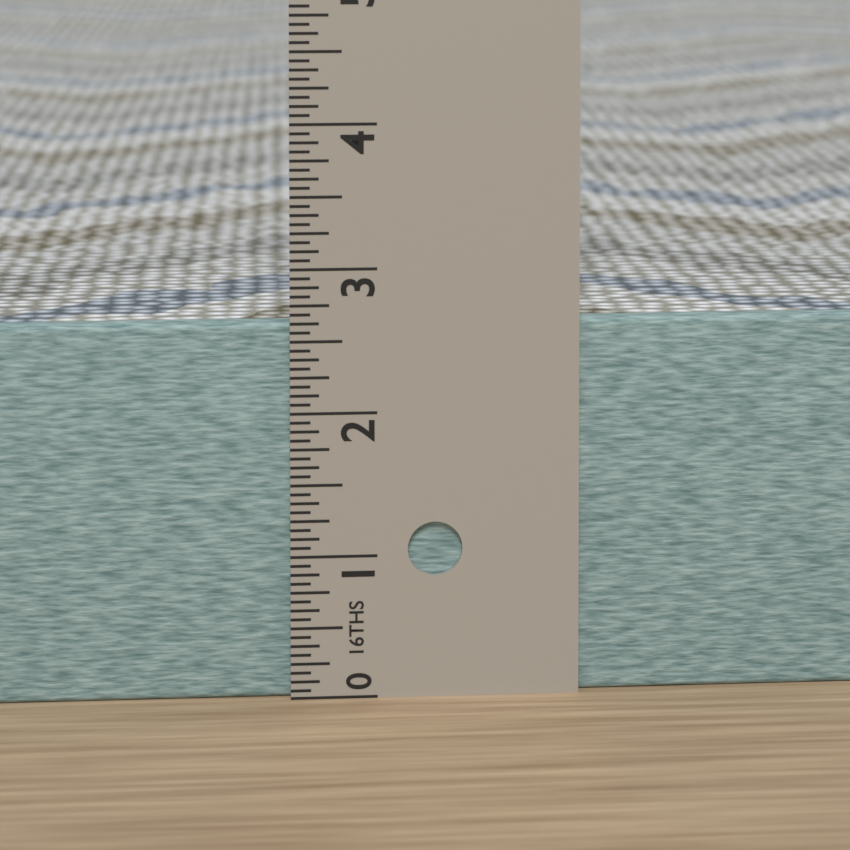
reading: 2.6250 in
